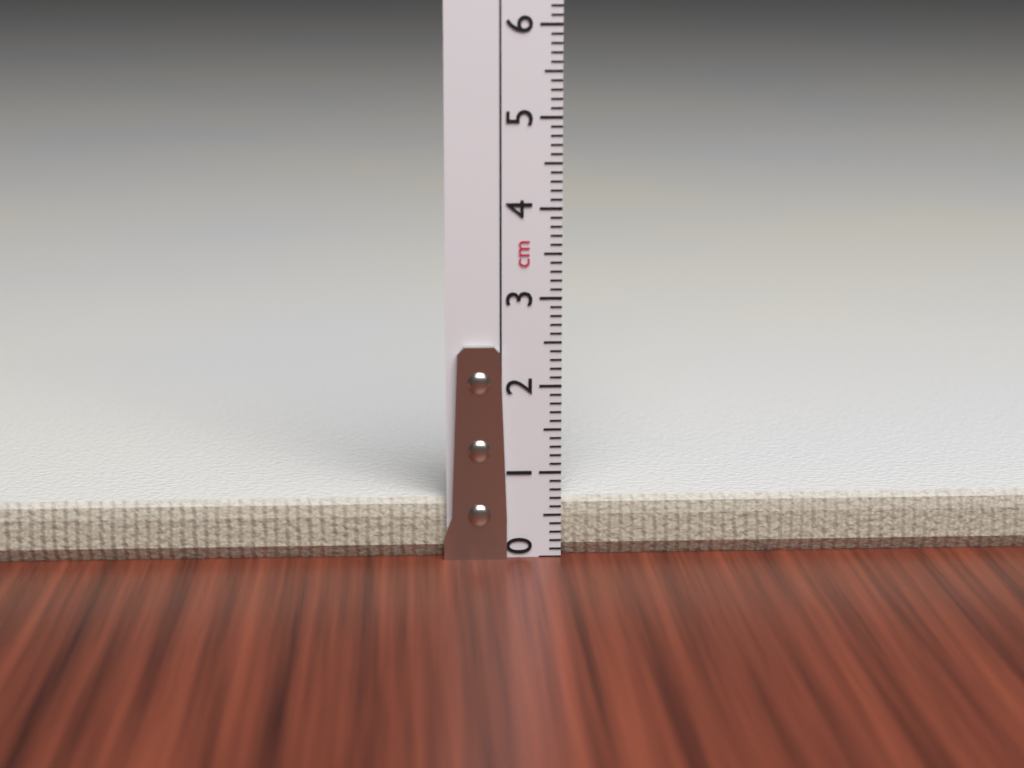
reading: 0.7 cm
